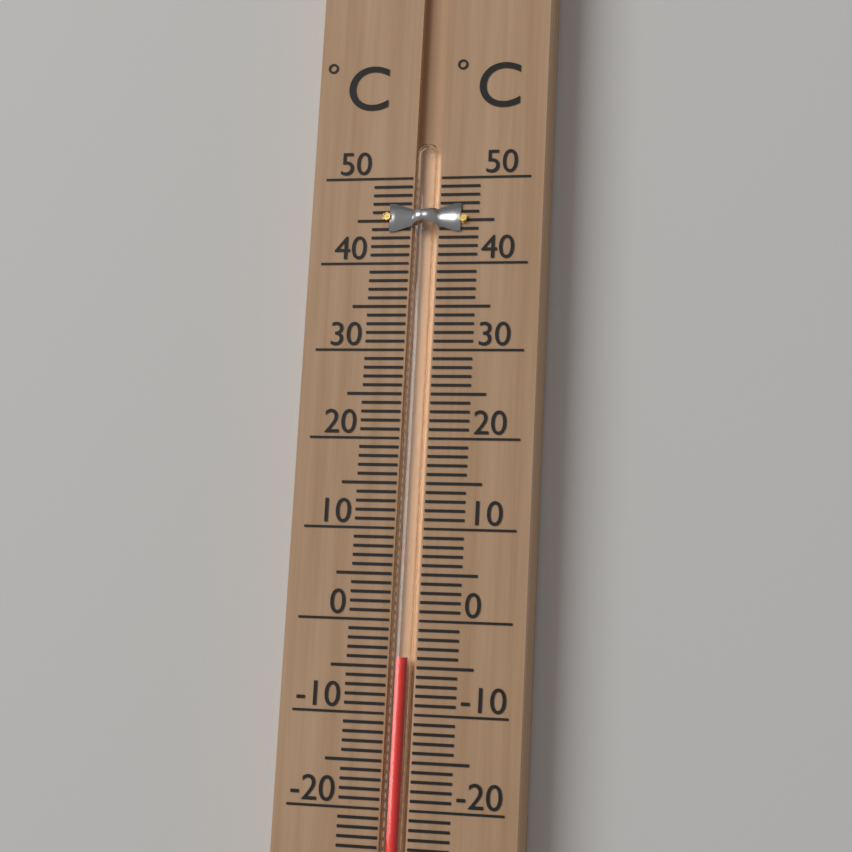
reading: -4 °C
